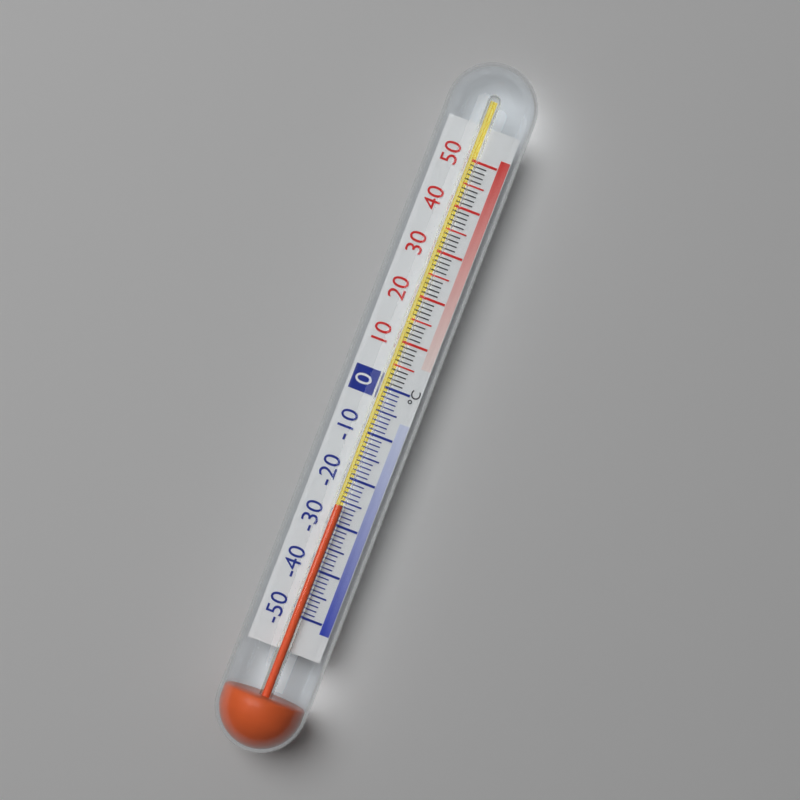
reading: -26 °C
